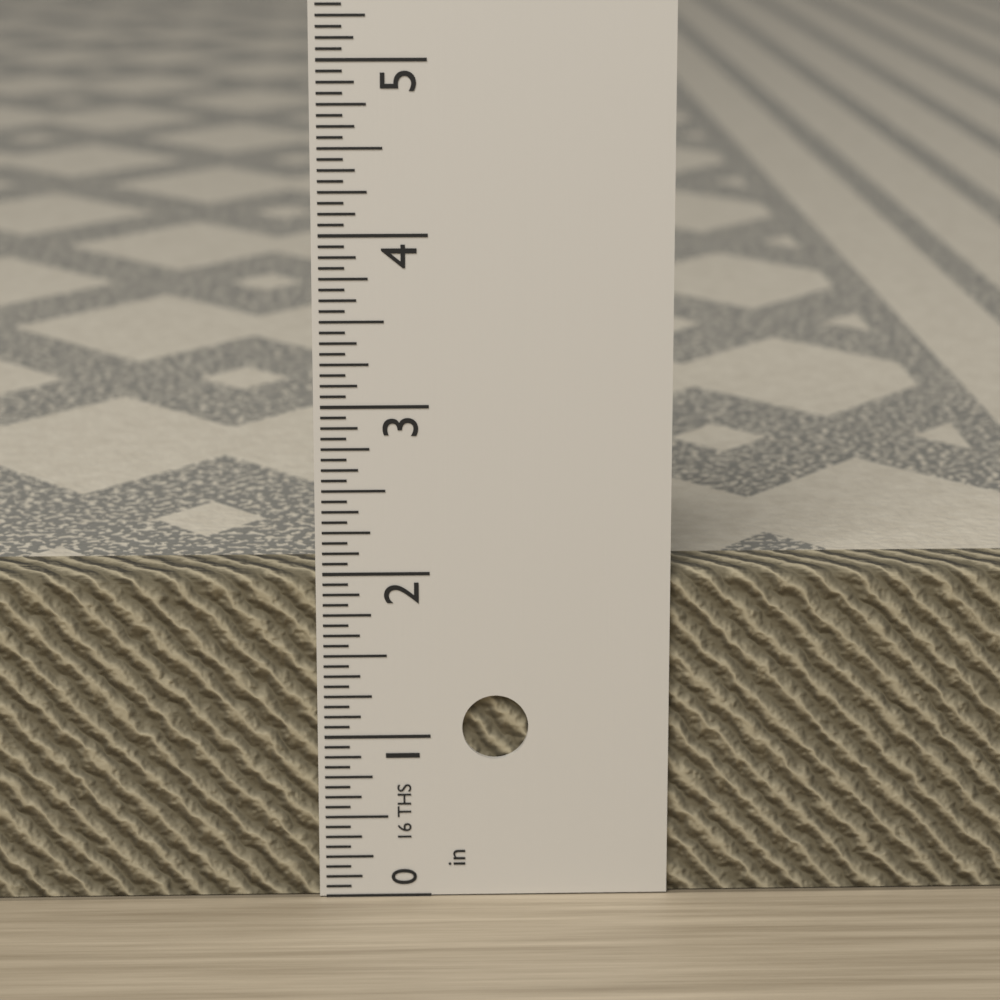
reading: 2.0000 in
